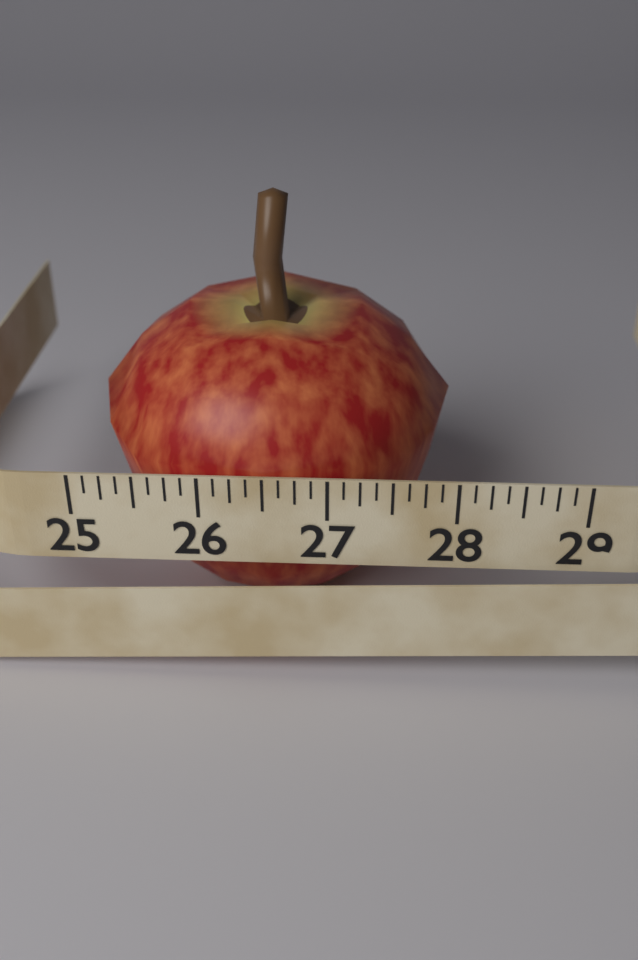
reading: 28.000 (no unit)
